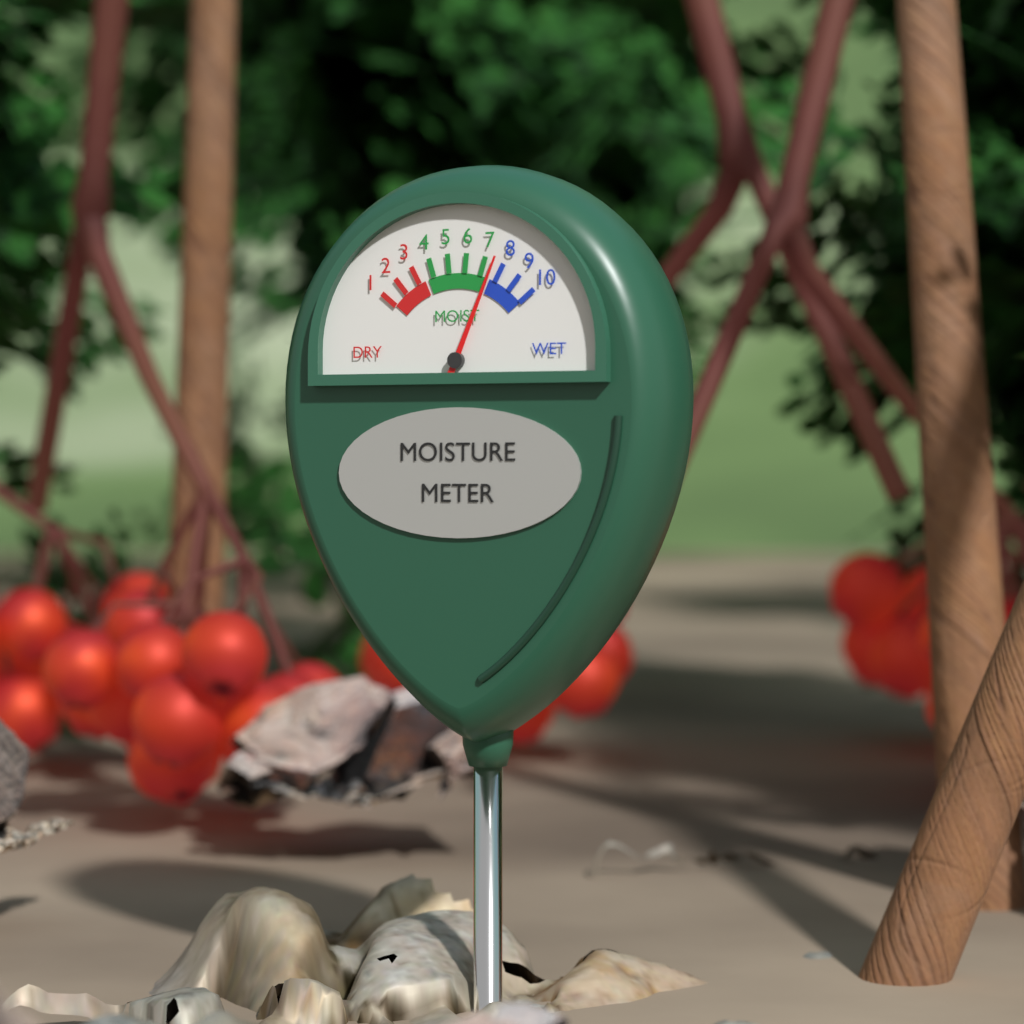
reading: 7.5 (no unit)
